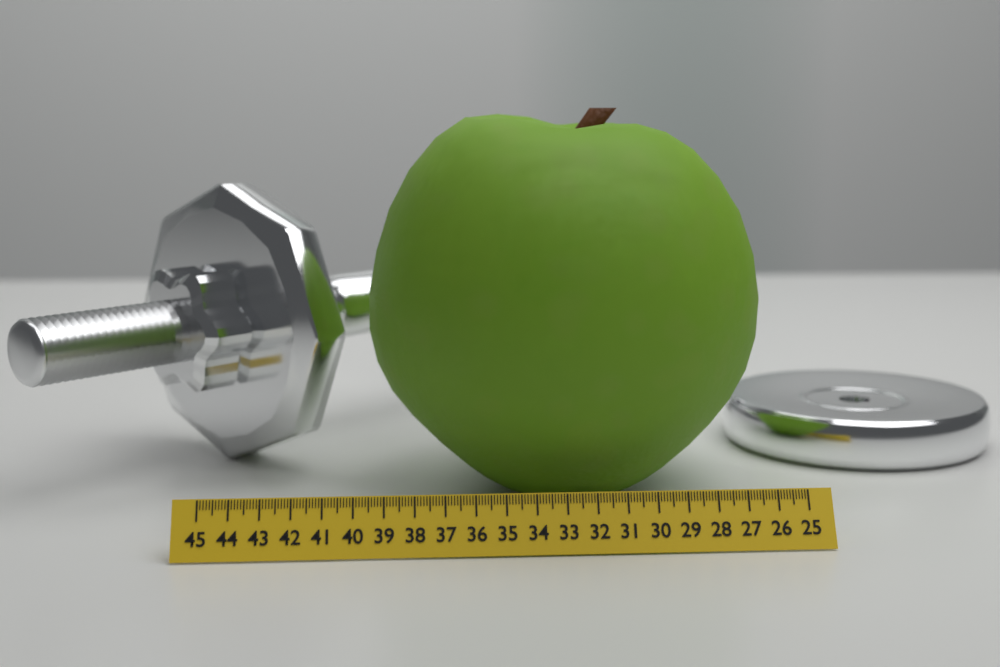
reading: 39.6 (no unit)
